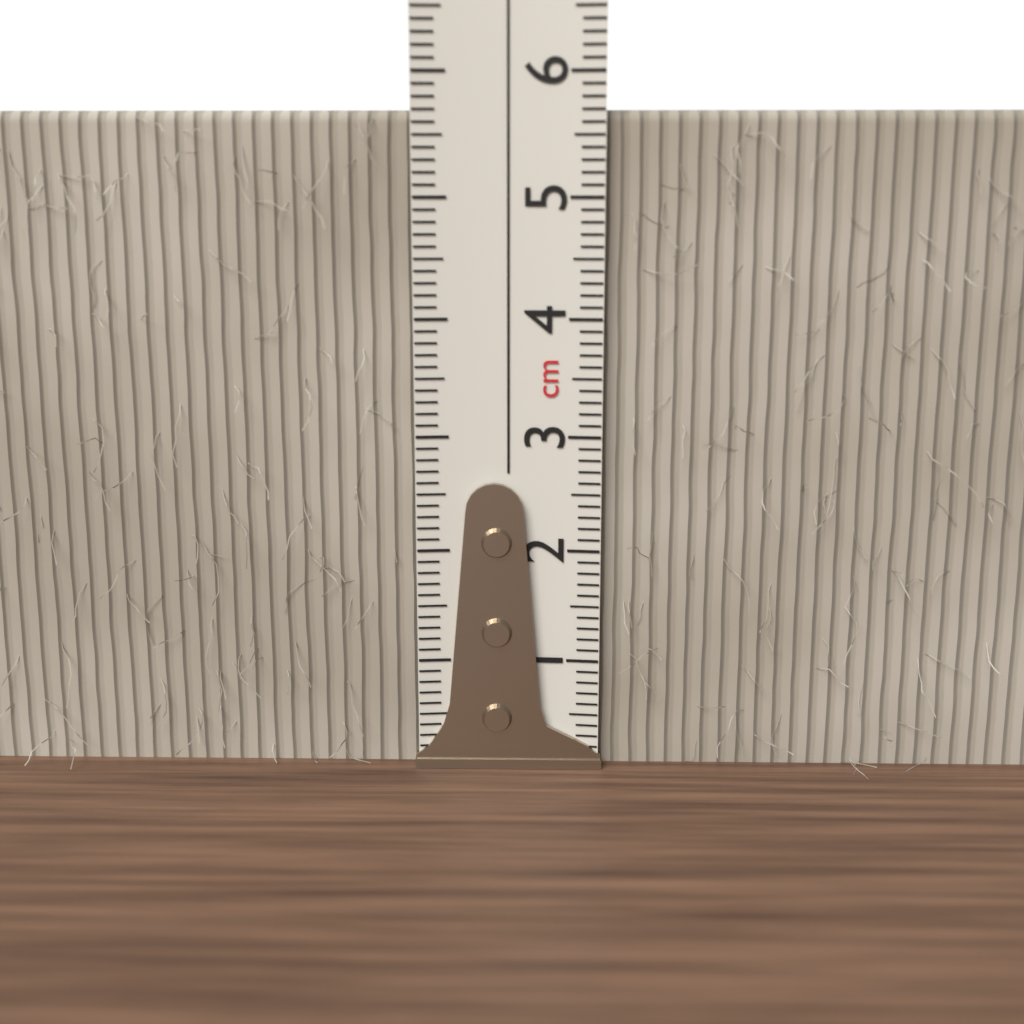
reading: 5.7 cm
